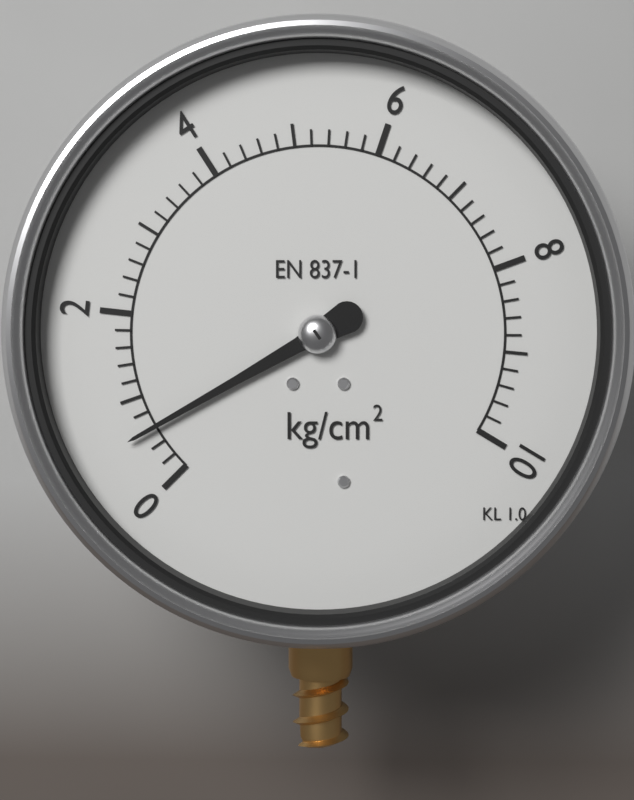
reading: 0.6 kg/cm²
